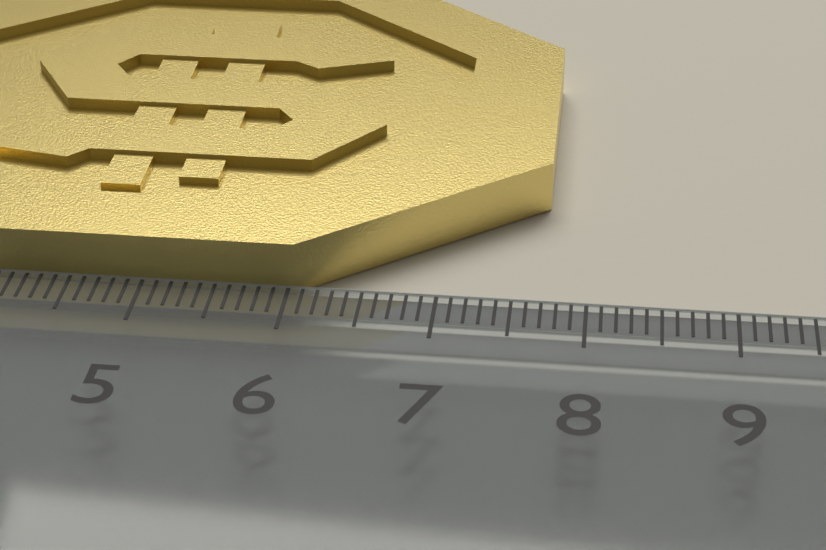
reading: 7.7 cm
